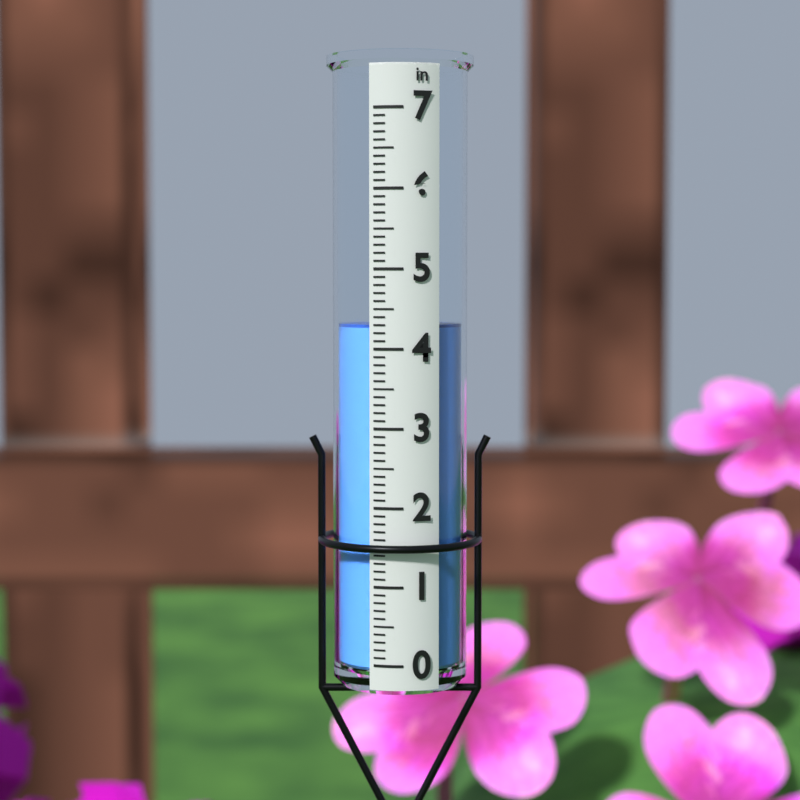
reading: 4.3 in
